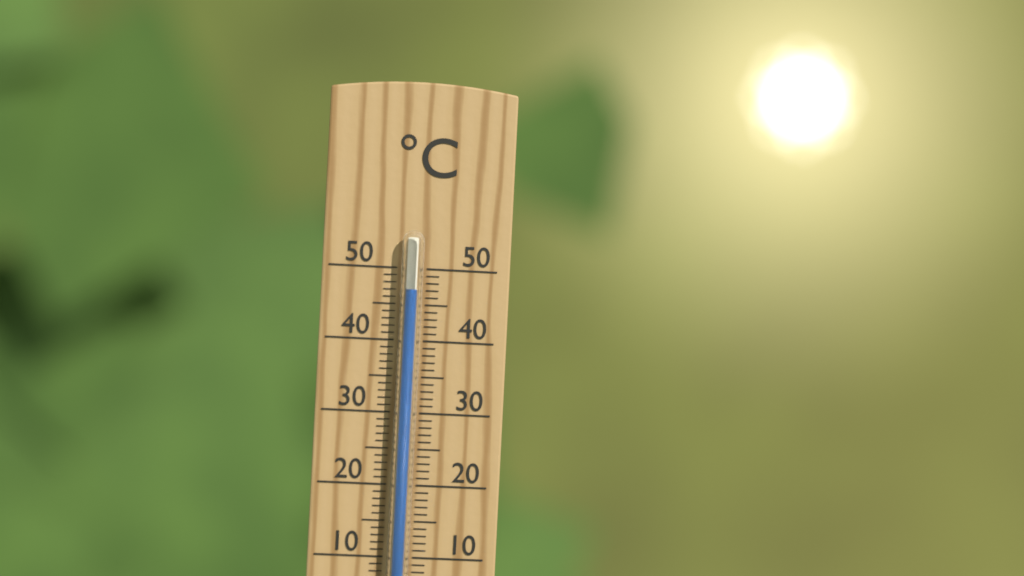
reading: 47 °C
